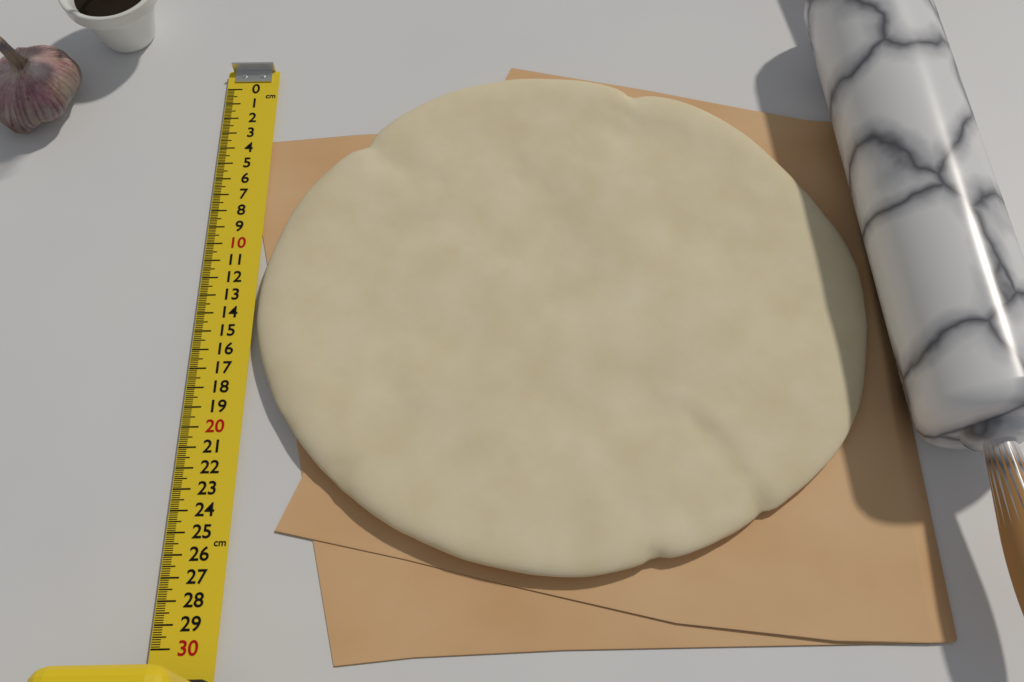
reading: 27.4 cm
